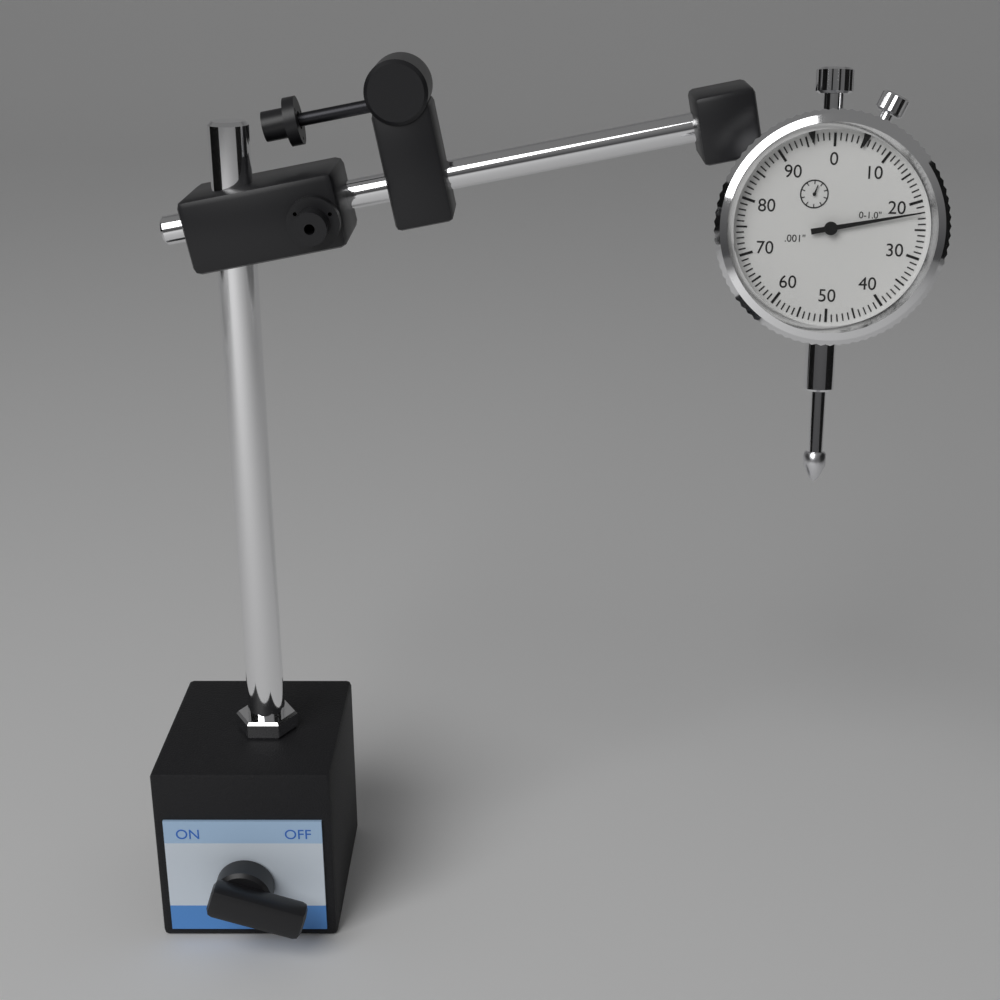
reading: 0.022 in
